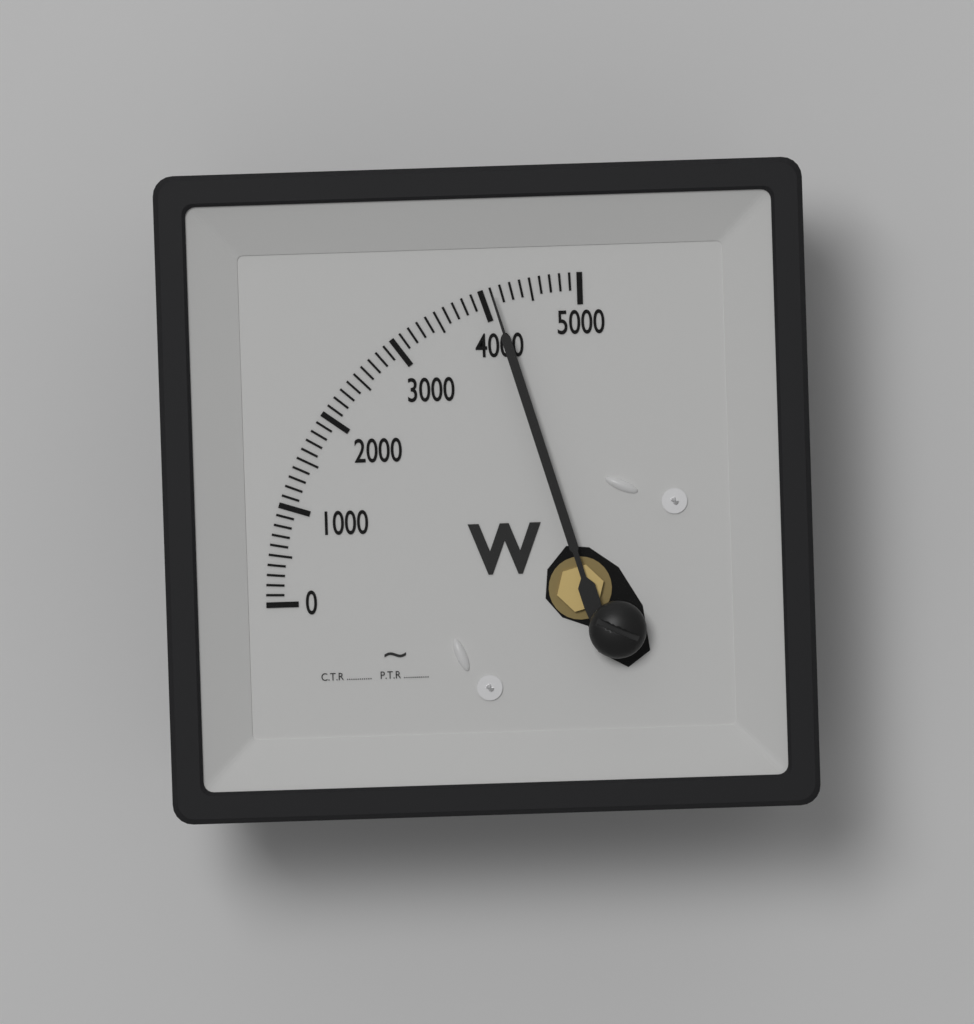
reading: 4100 W
